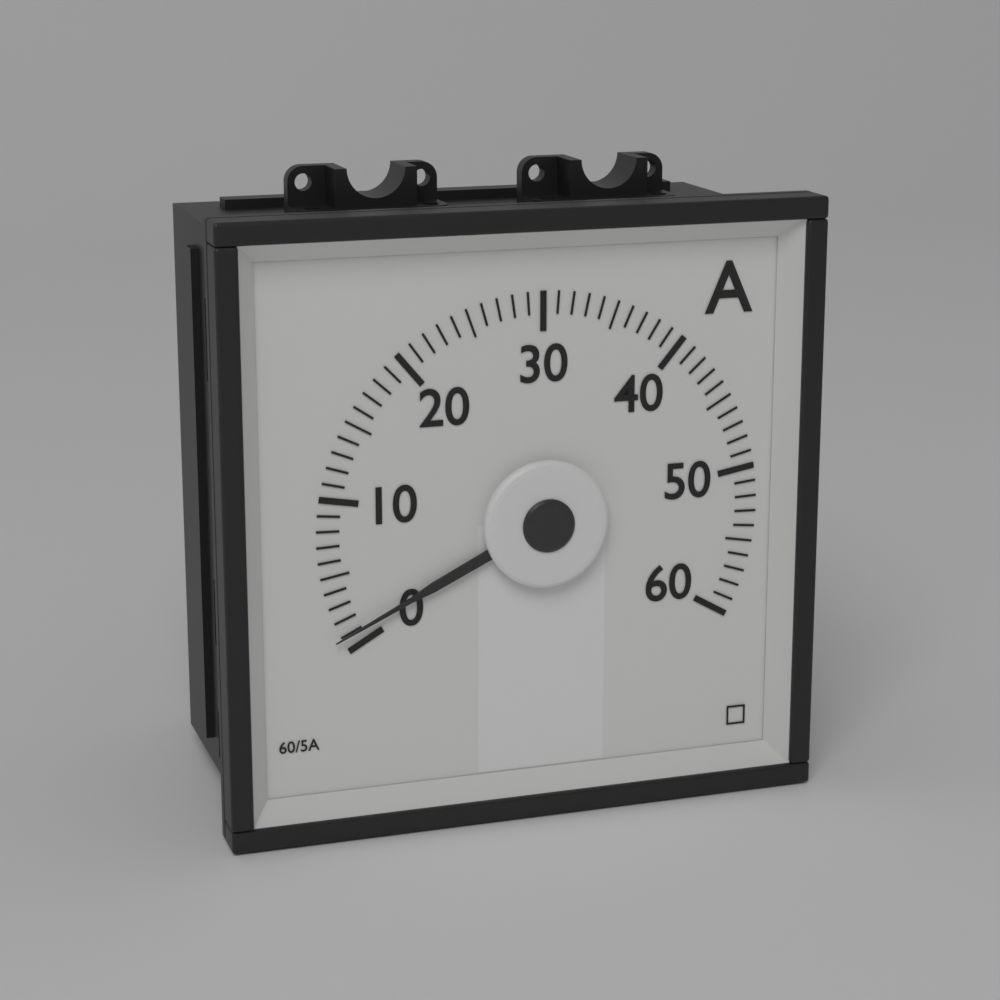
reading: 1 A
